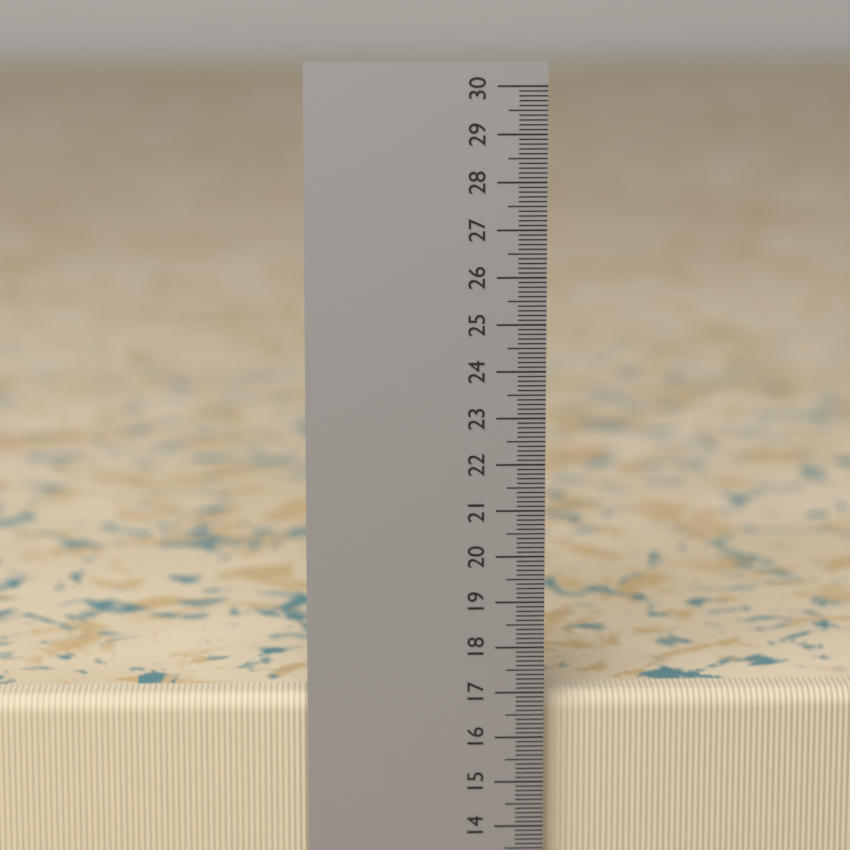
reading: 16.9 cm
